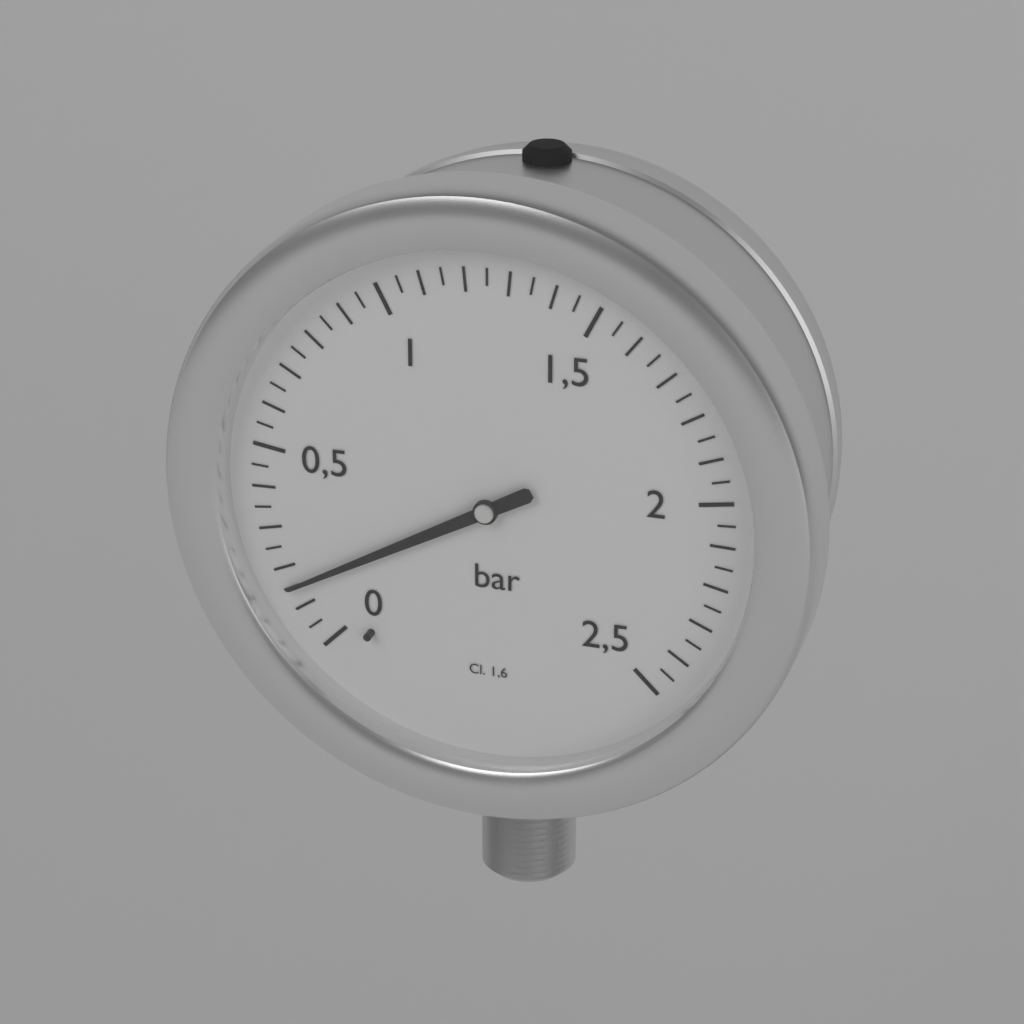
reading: 0.15 bar
